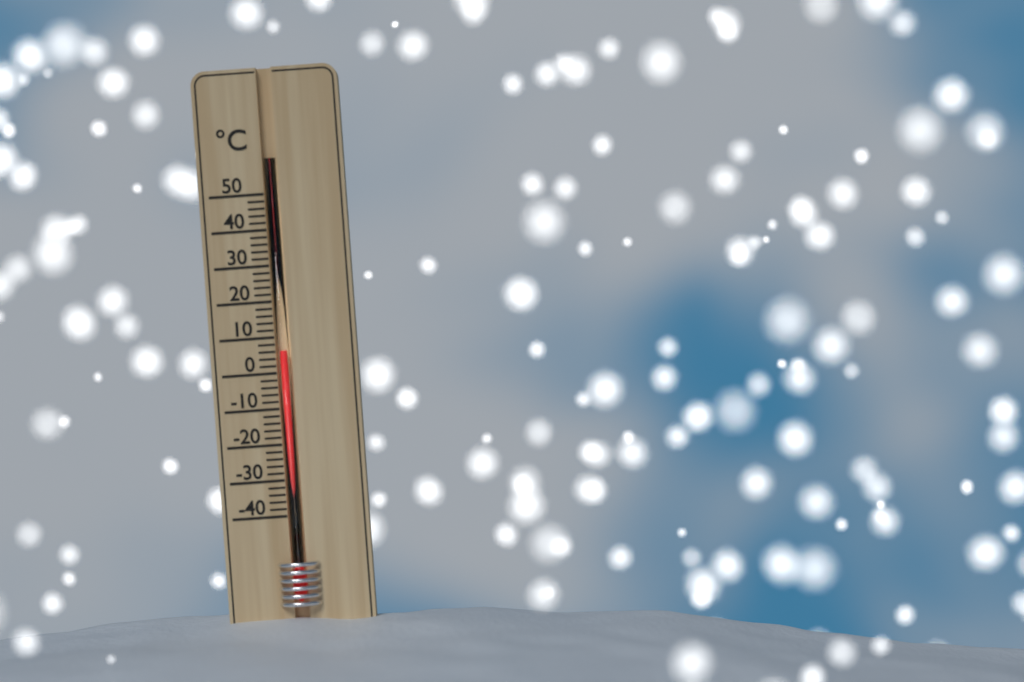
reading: 6 °C
